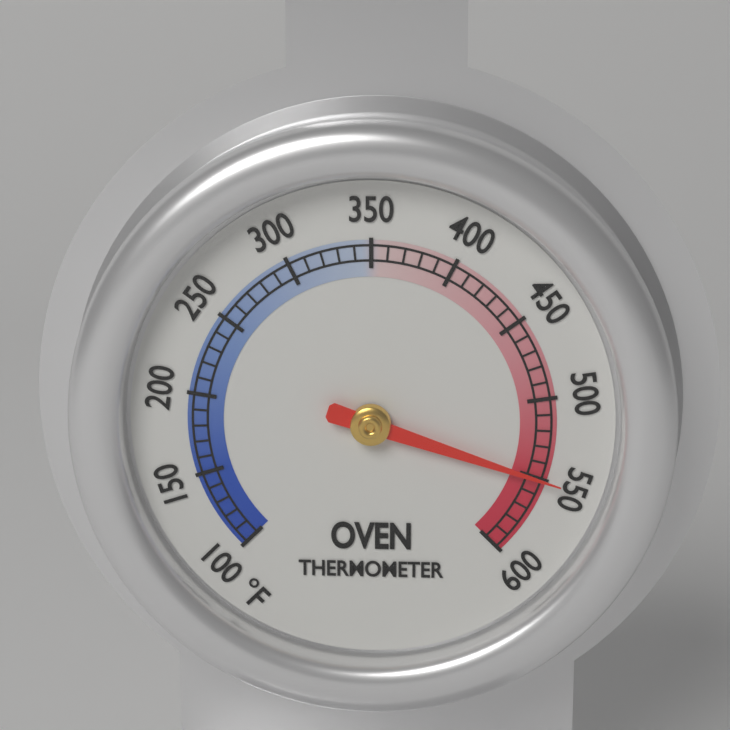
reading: 550 °F
